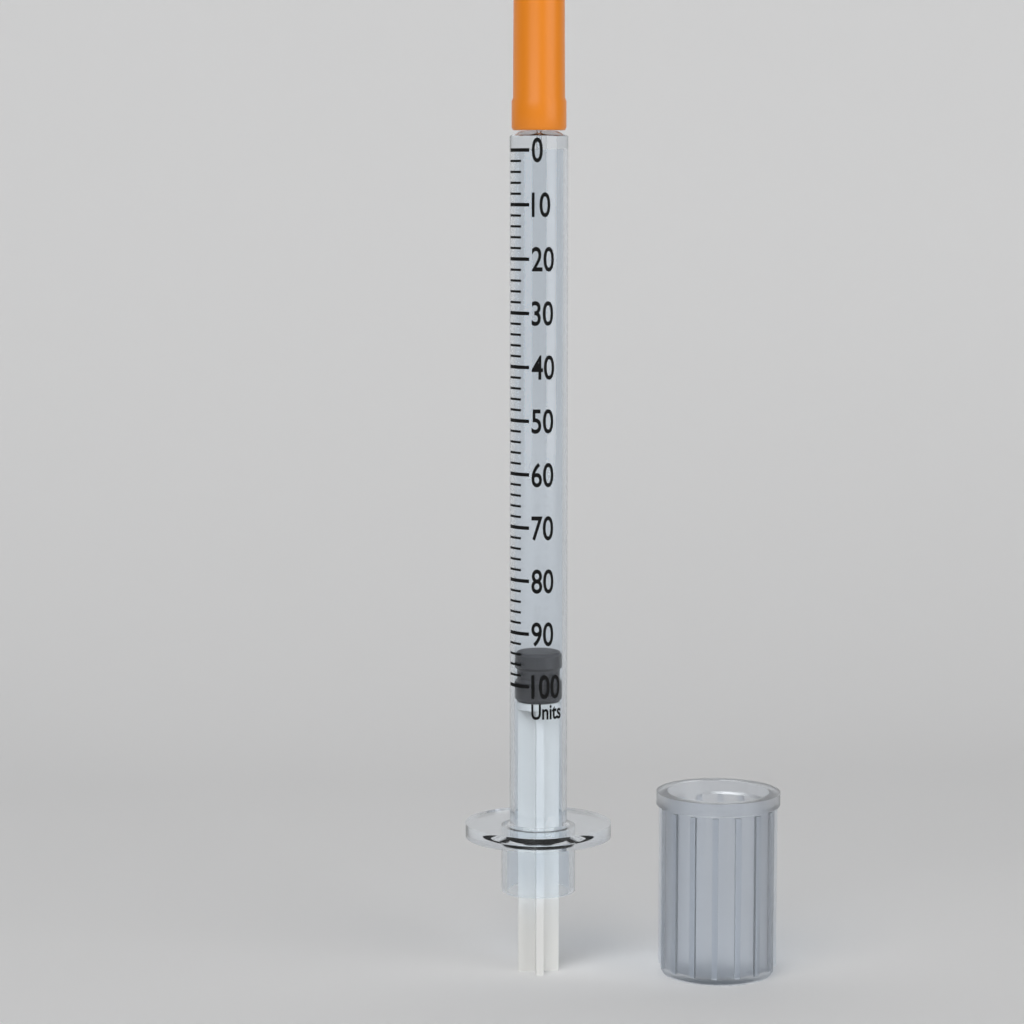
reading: 94 units
